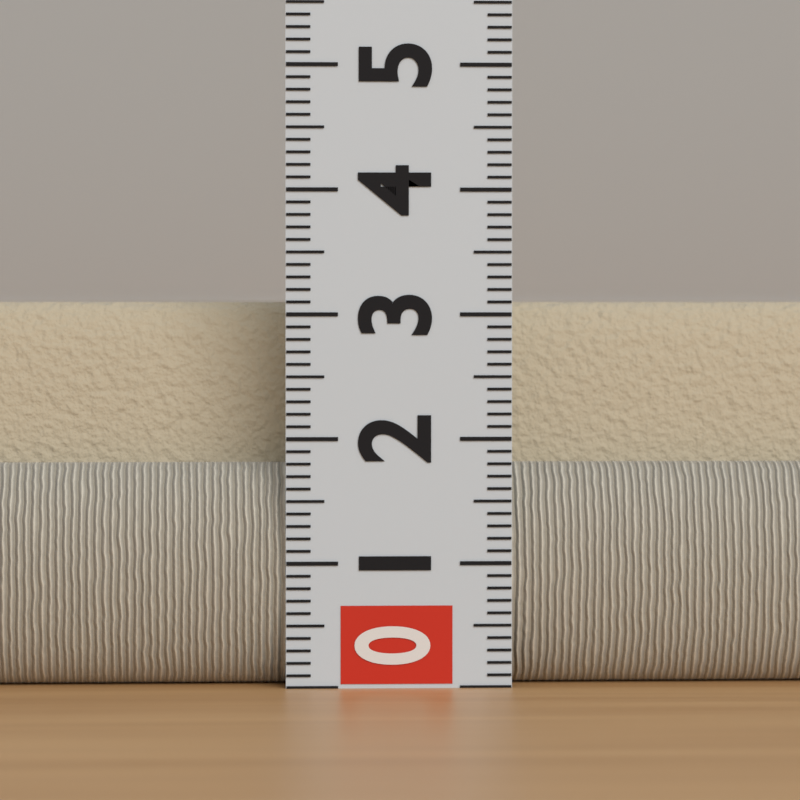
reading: 3.1 (no unit)
